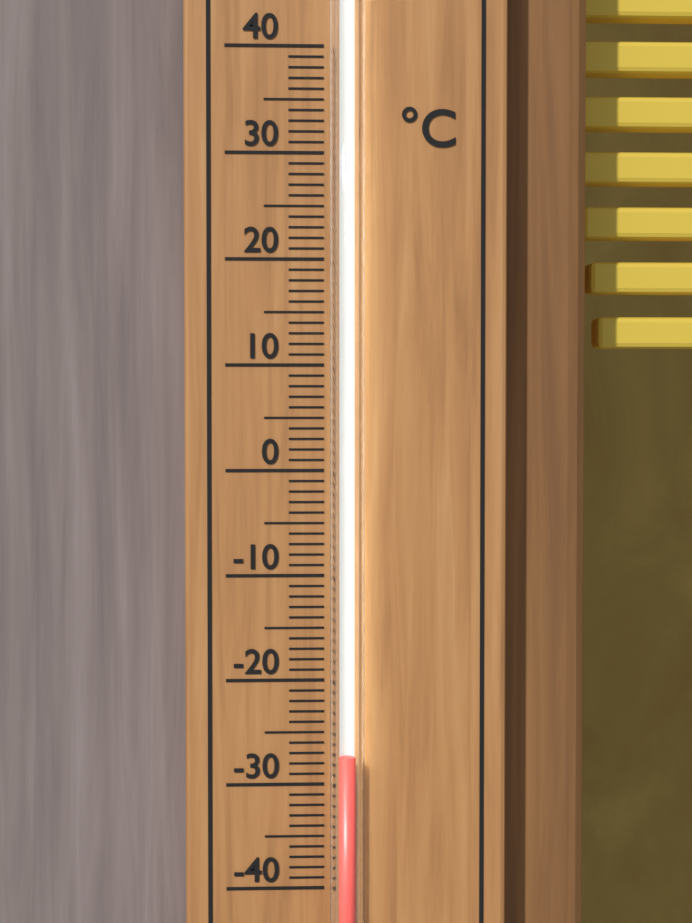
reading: -27 °C
